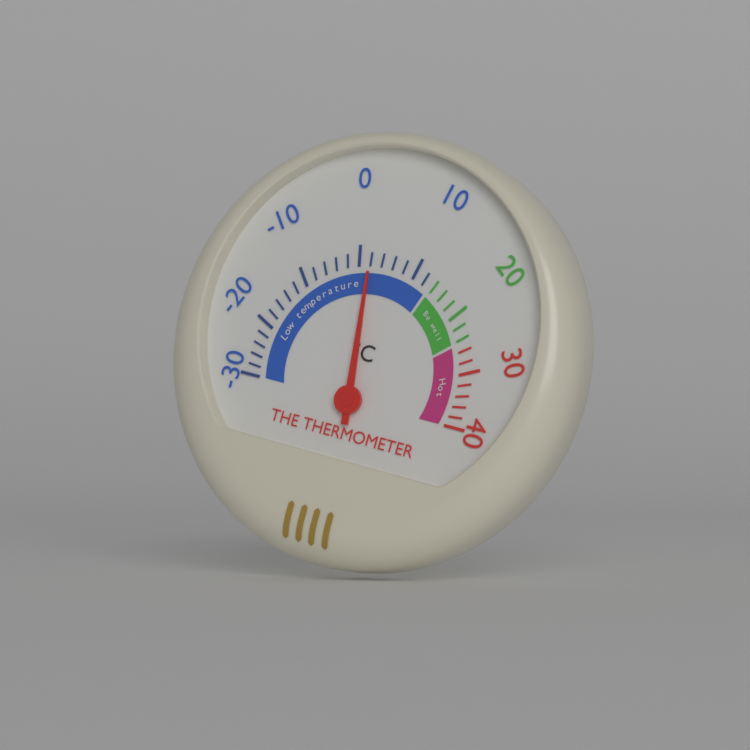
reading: 2 °C
